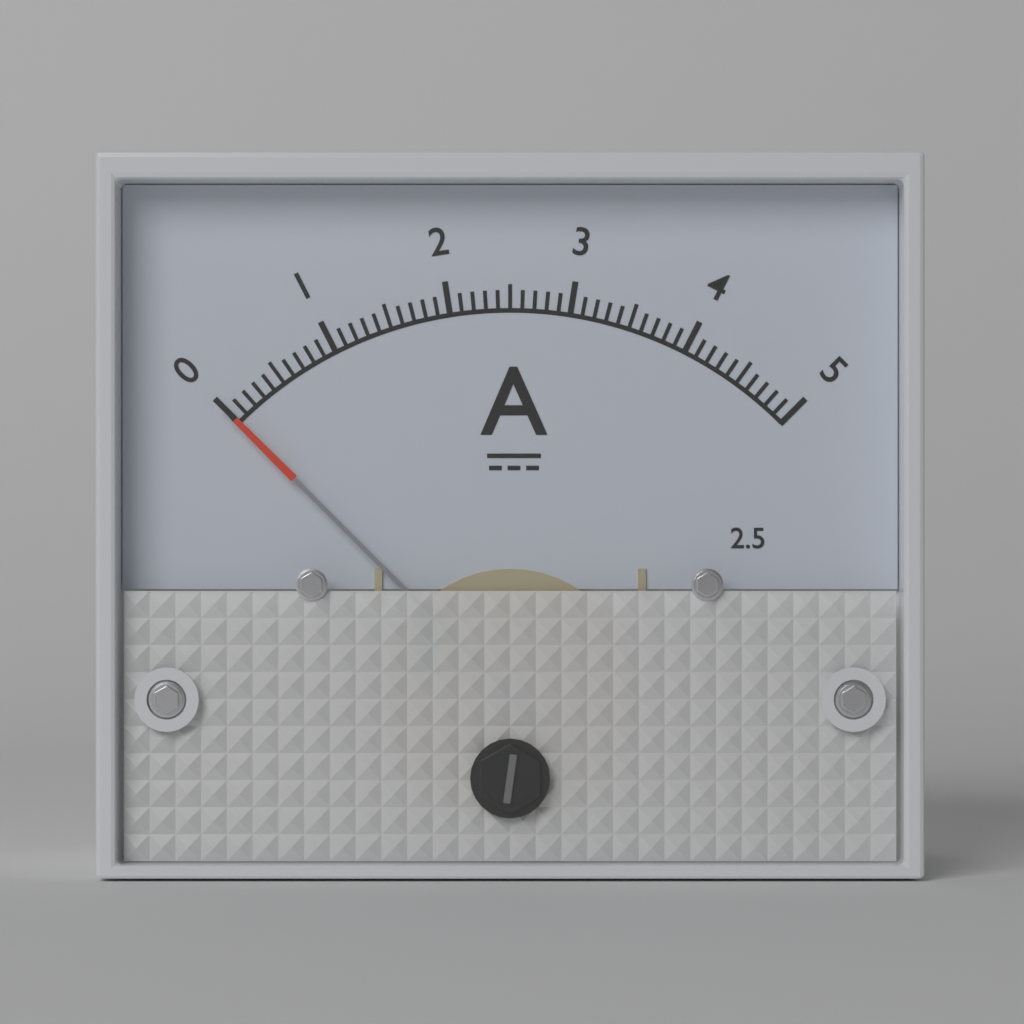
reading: 0.0 A
